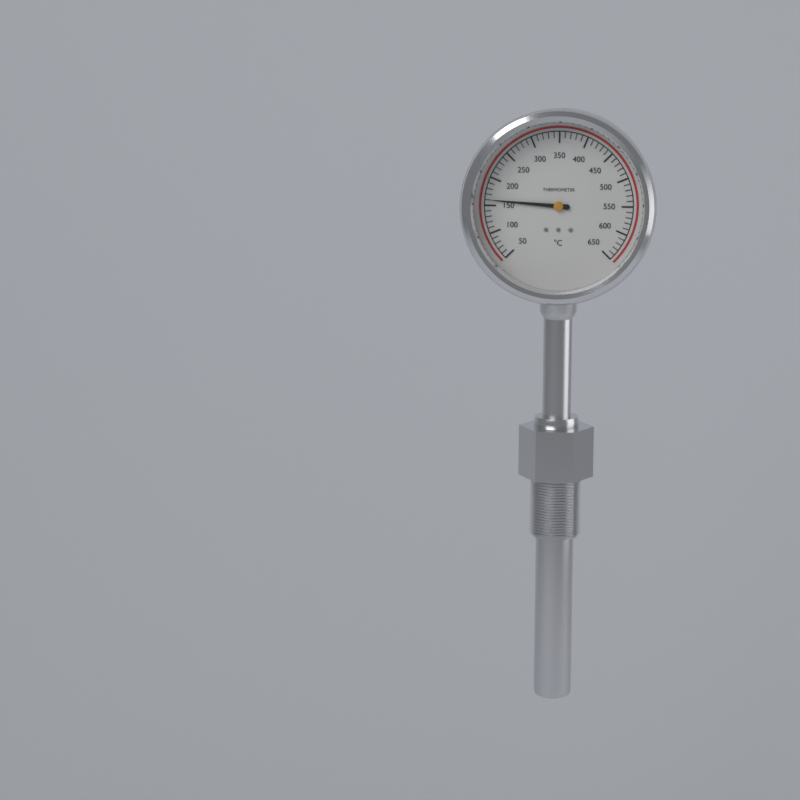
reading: 160 °C
